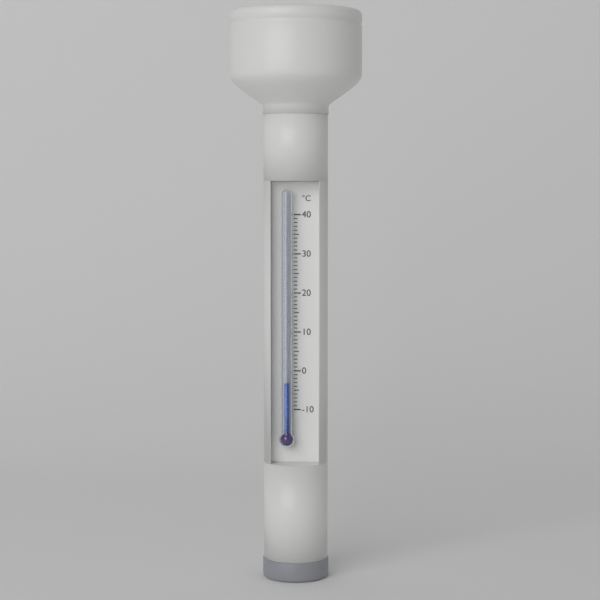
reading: -3 °C
